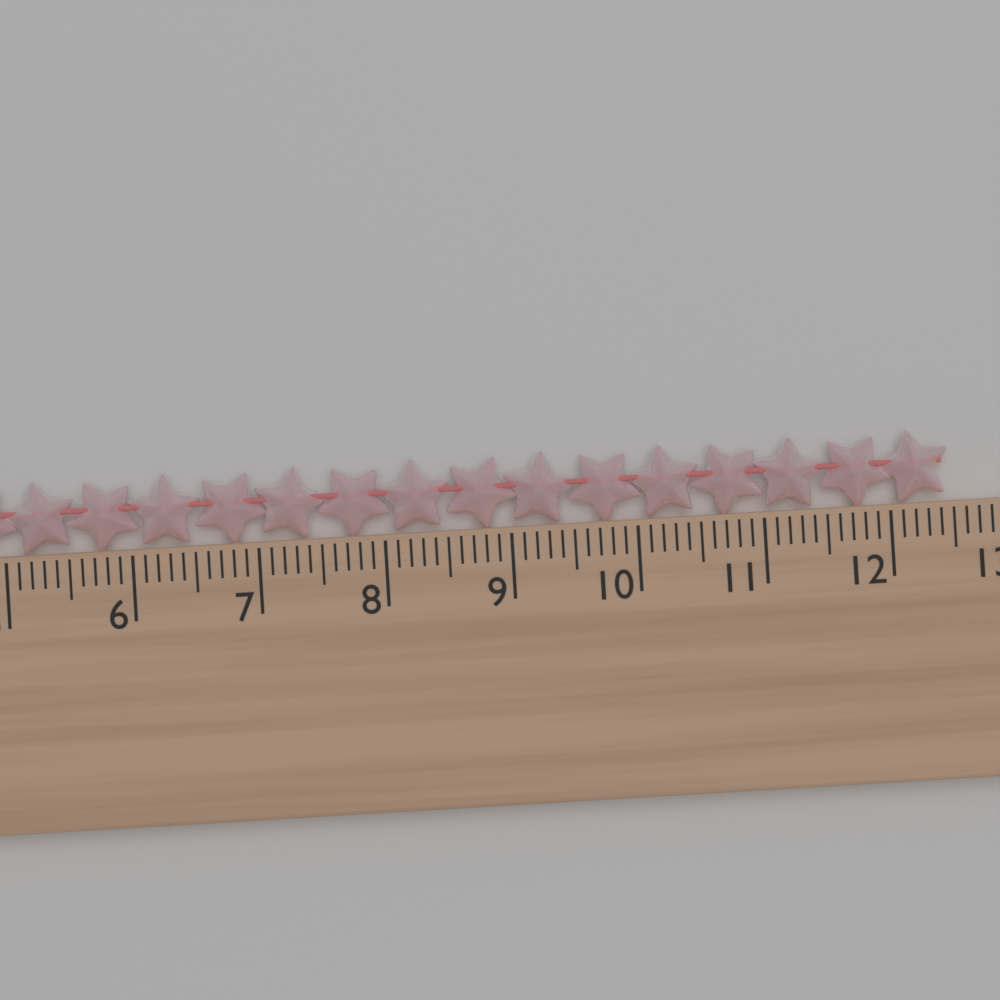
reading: 12.5 cm
